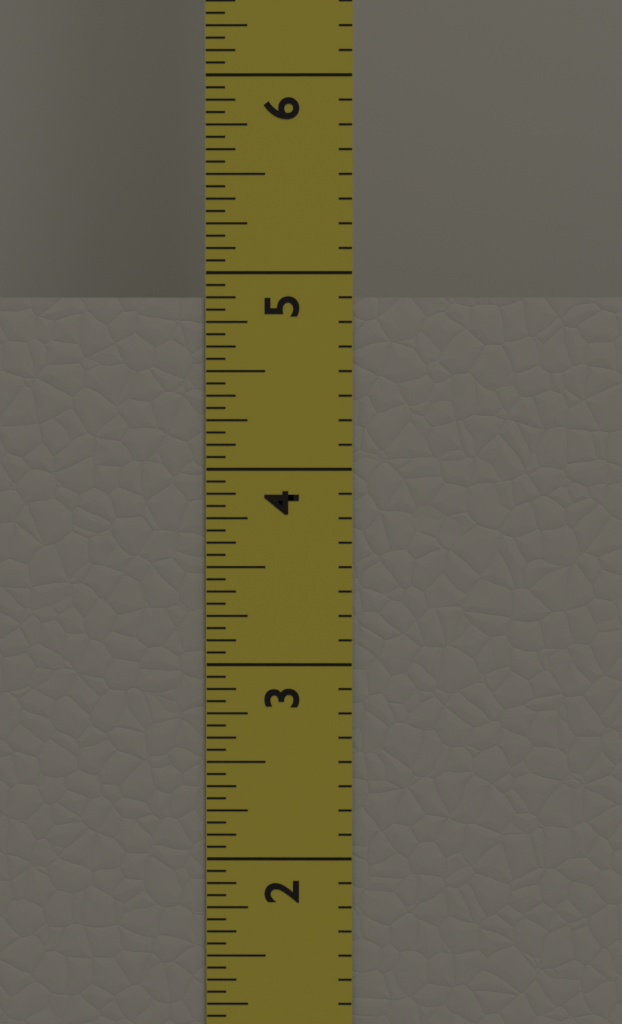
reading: 4.8750 in
